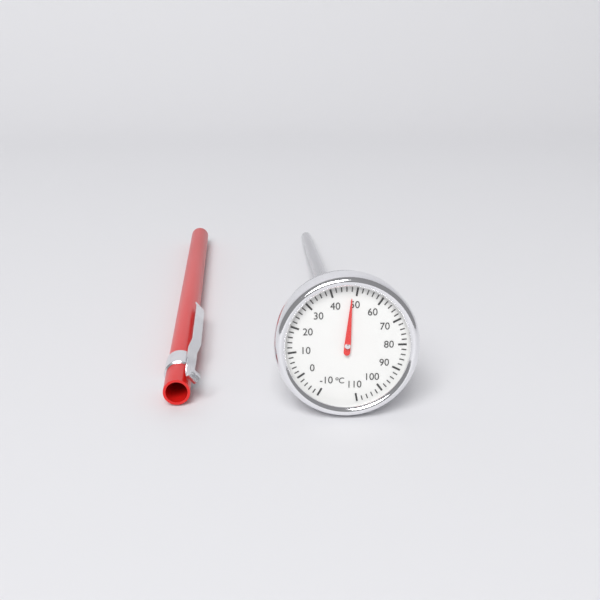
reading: 48 °C
